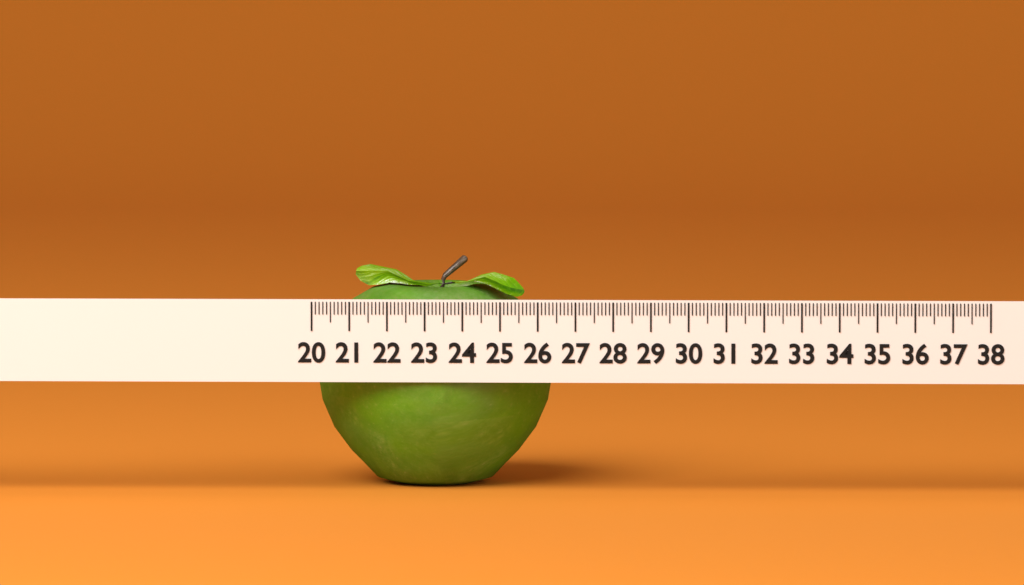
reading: 26.3 (no unit)
